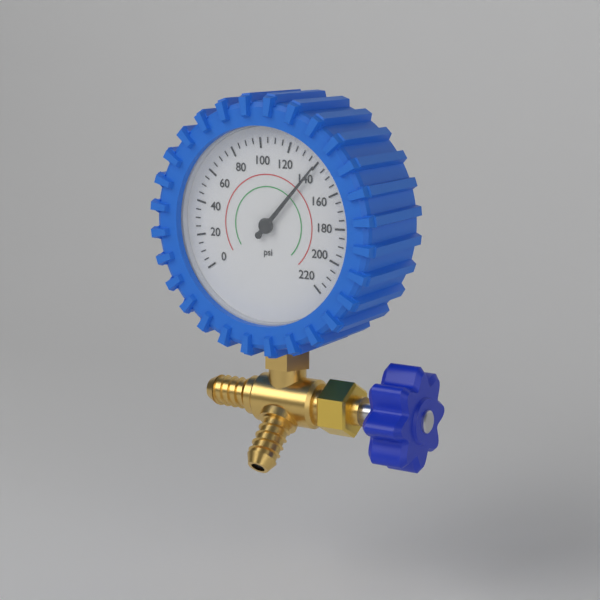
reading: 140 psi
